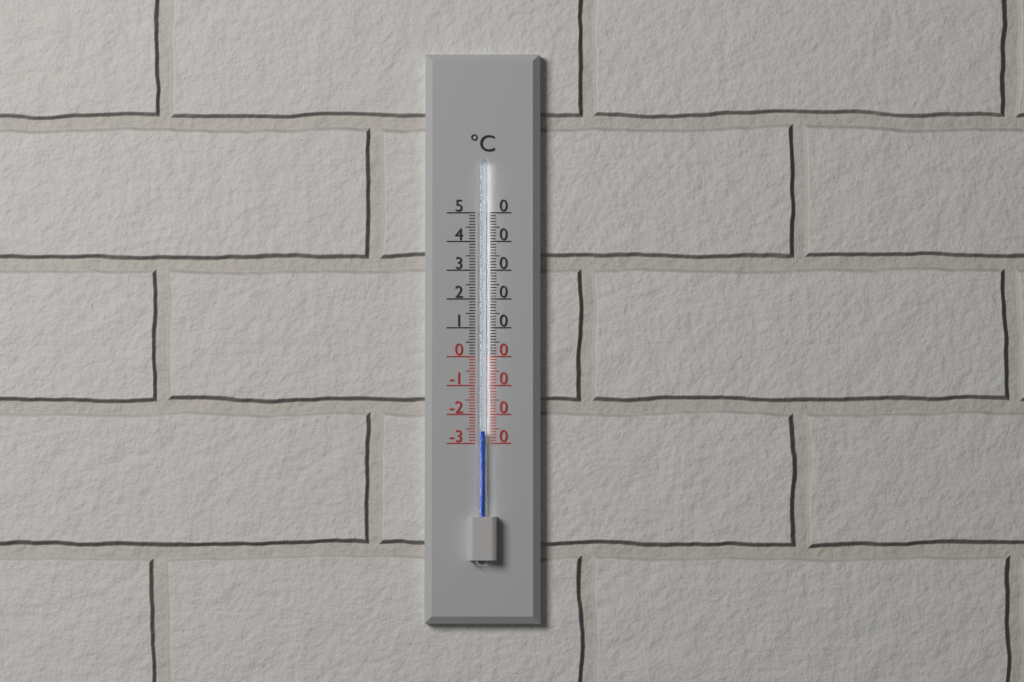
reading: -26 °C
